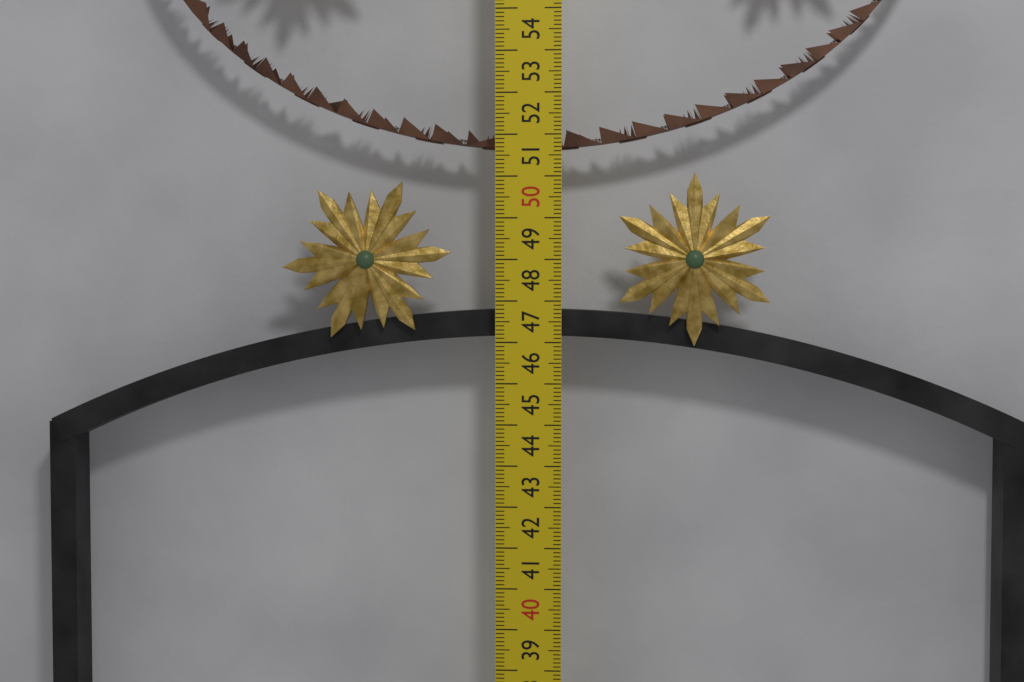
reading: 46.8 cm
